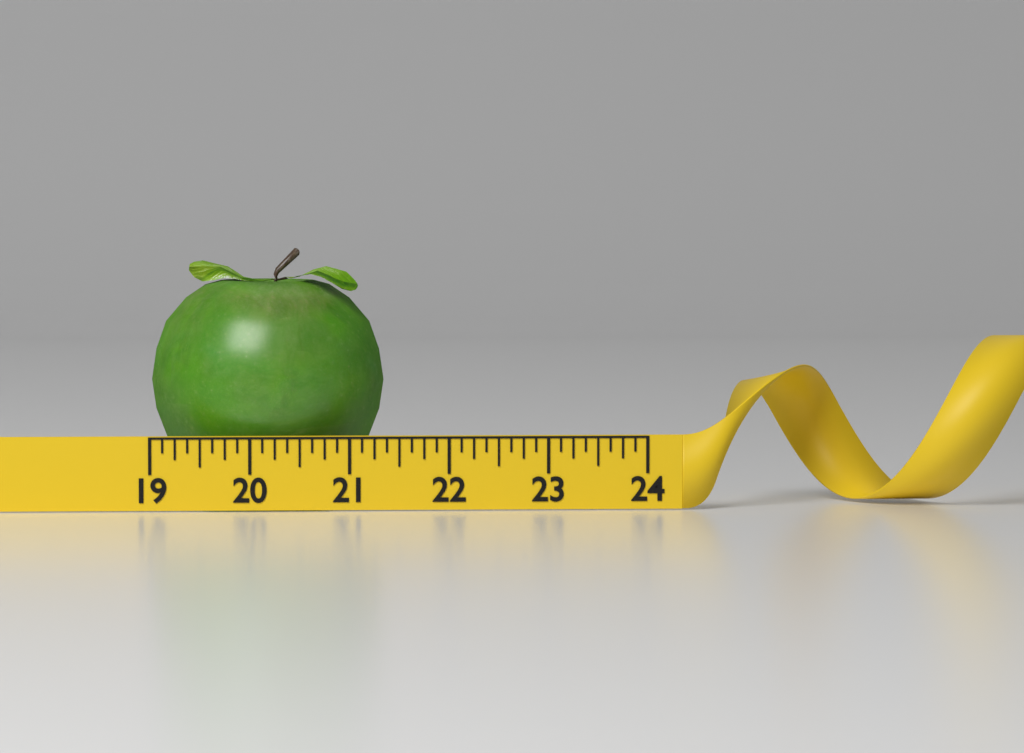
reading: 21.375 (no unit)
